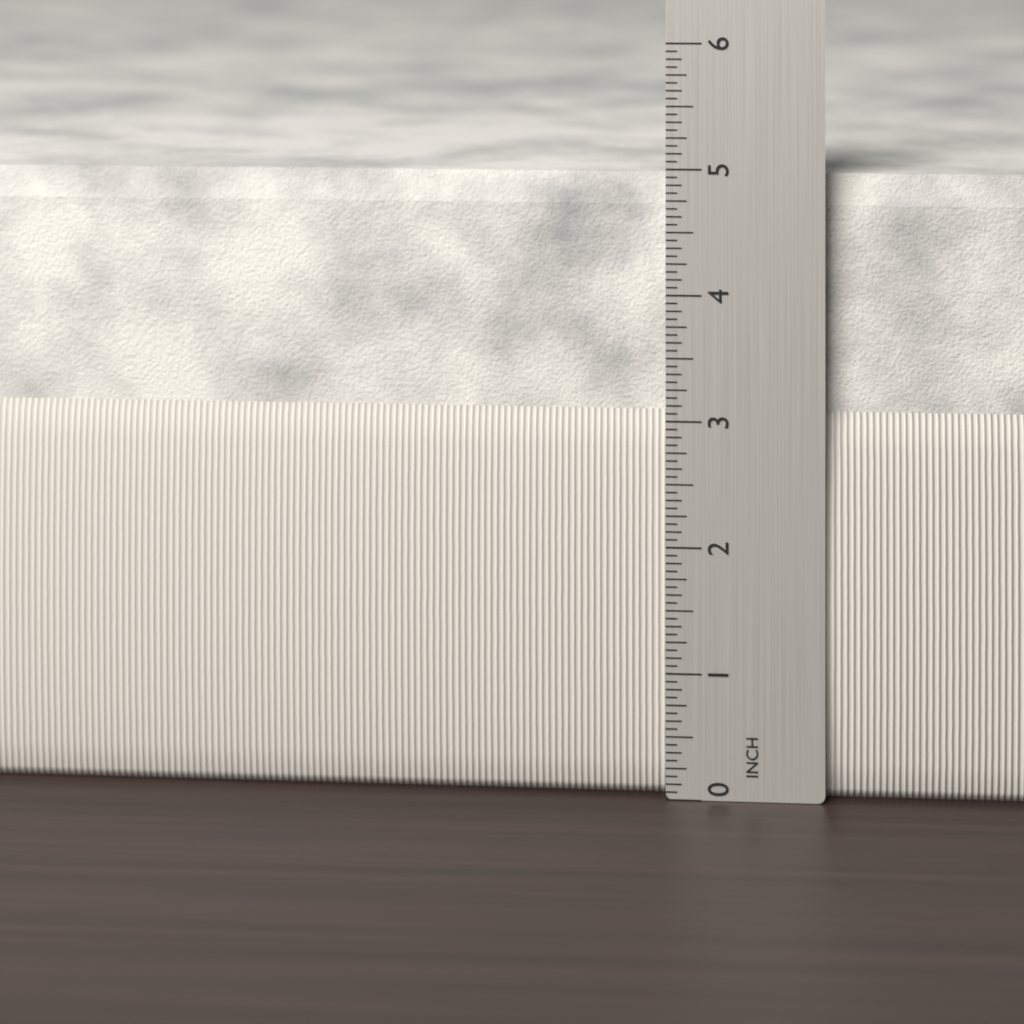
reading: 4.9375 in
